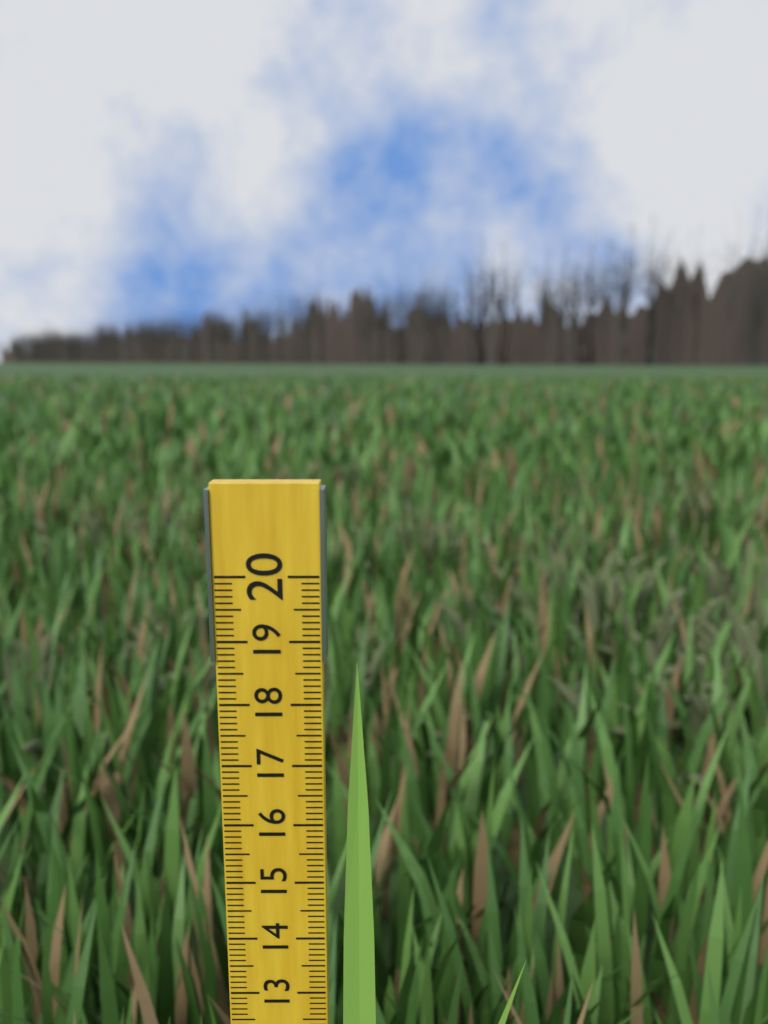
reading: 18.7 (no unit)
